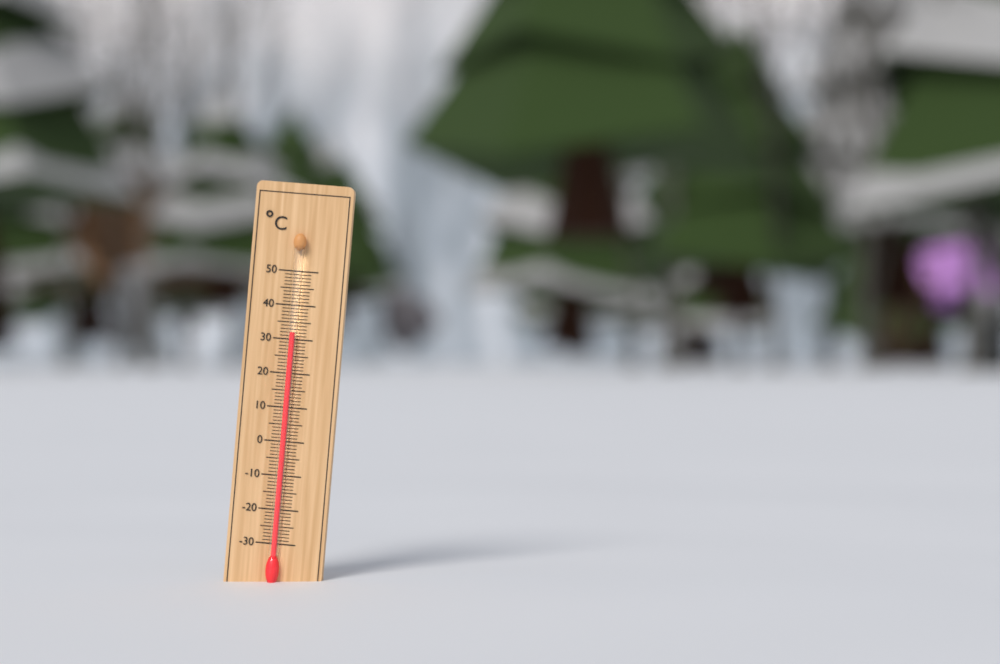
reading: 32 °C
